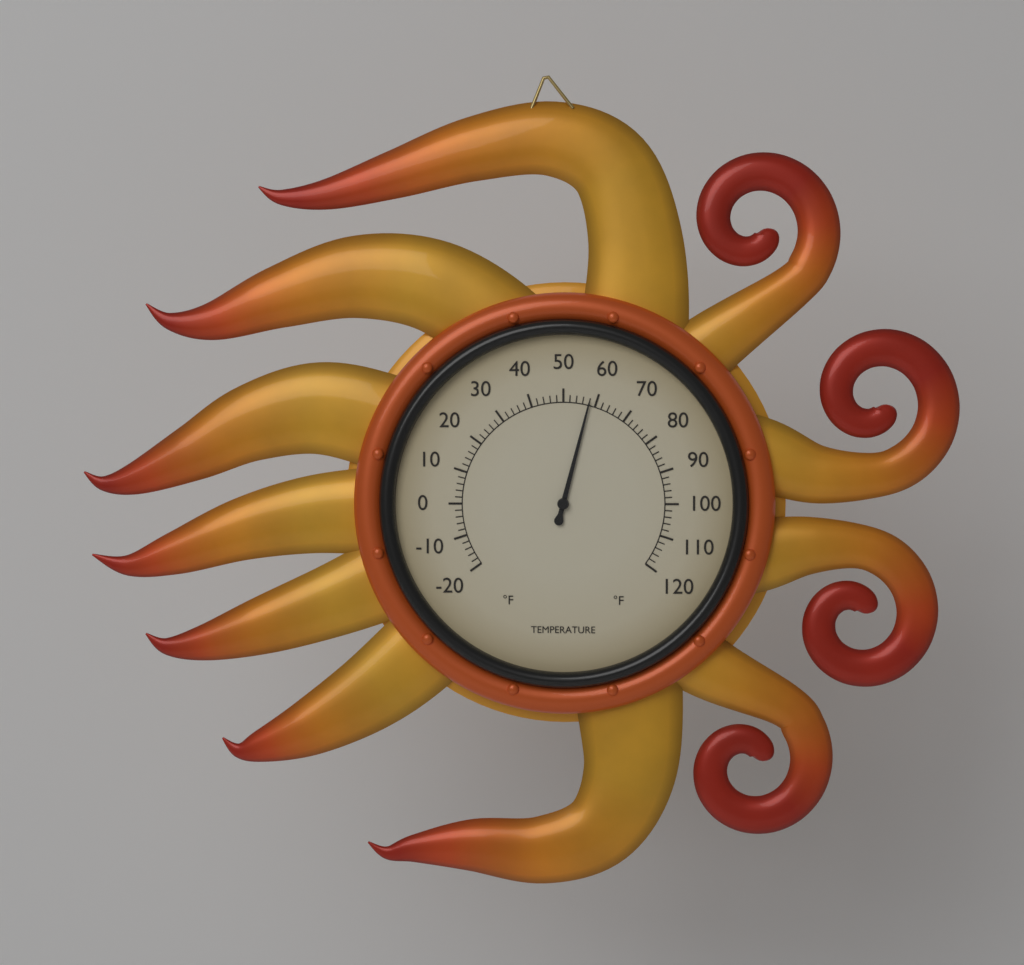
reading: 58 °F
